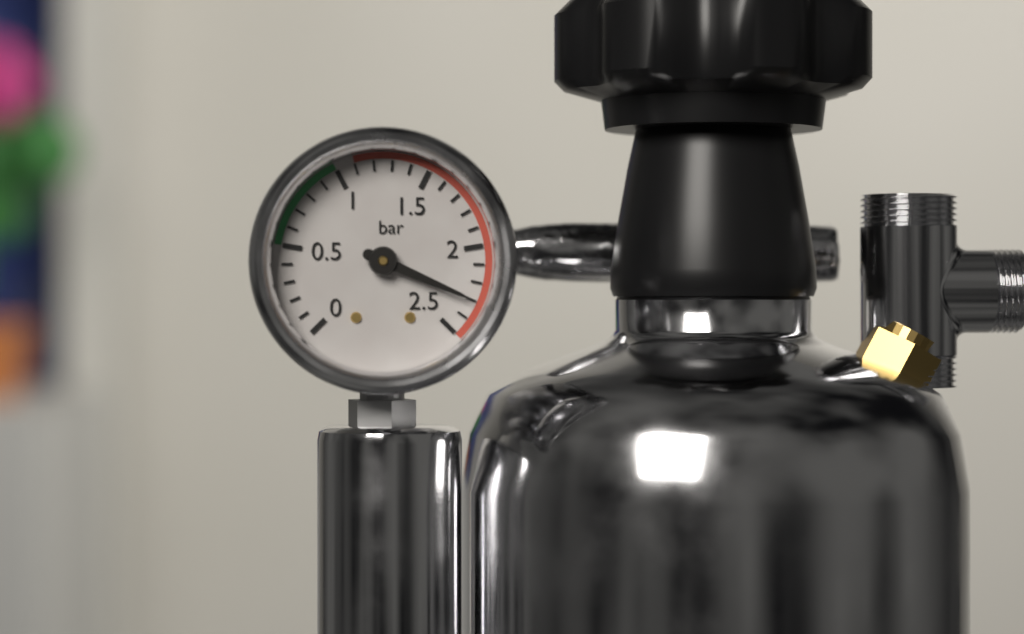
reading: 2.3 bar
